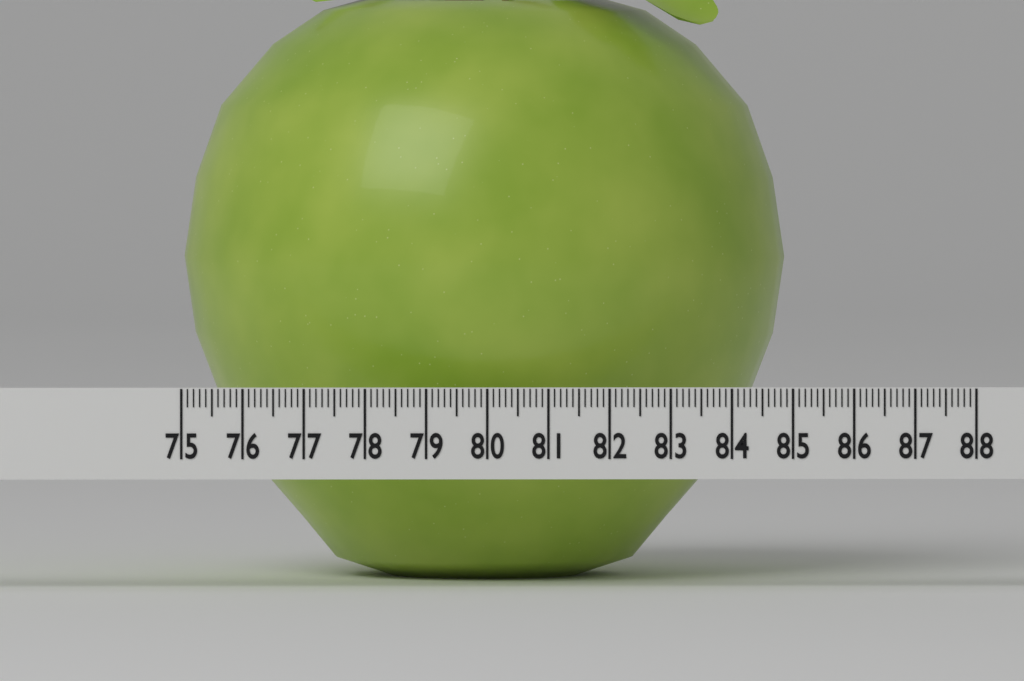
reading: 85.0 (no unit)
